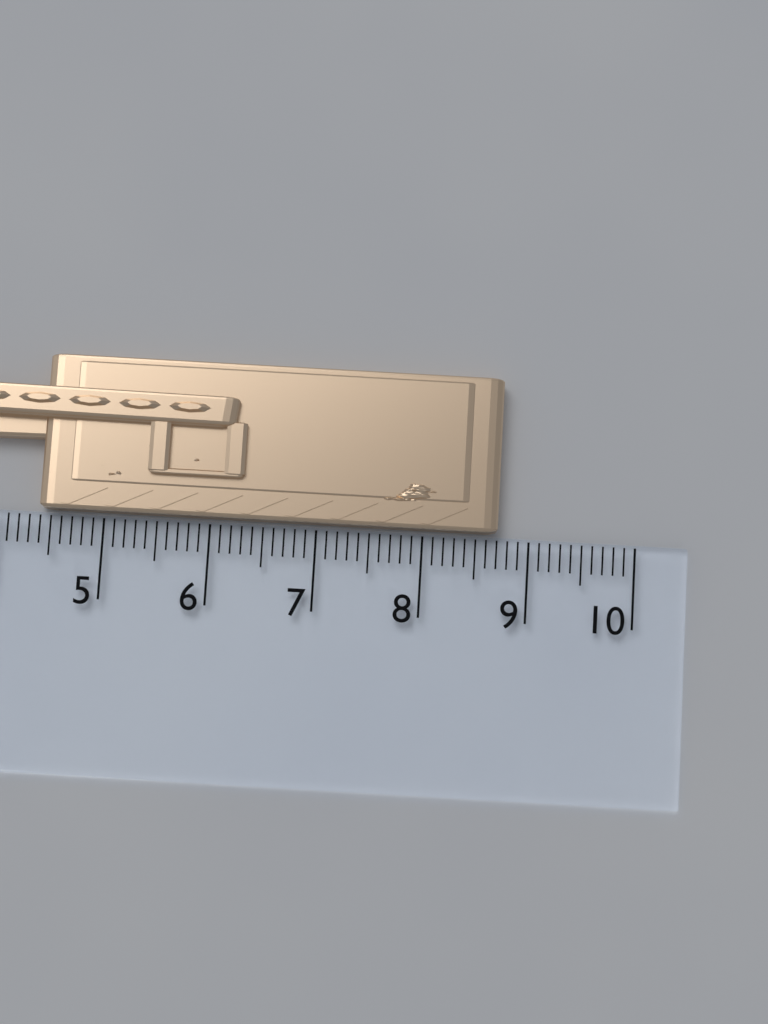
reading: 8.7 cm
